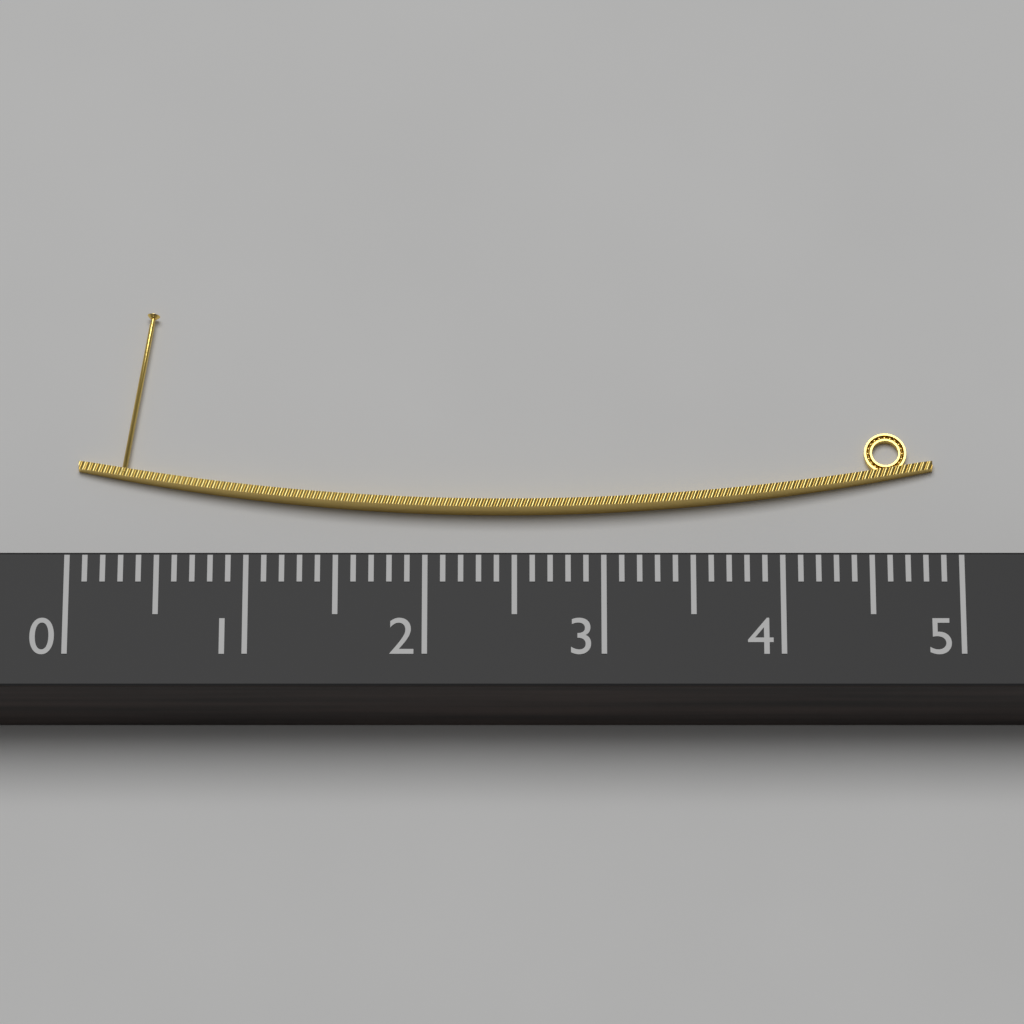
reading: 4.9 (no unit)
